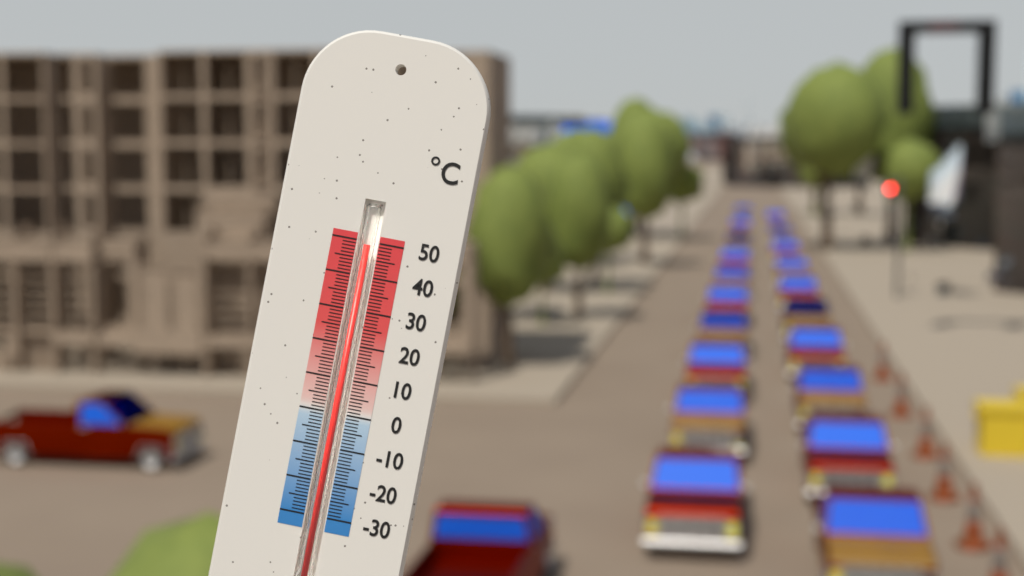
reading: 49 °C
